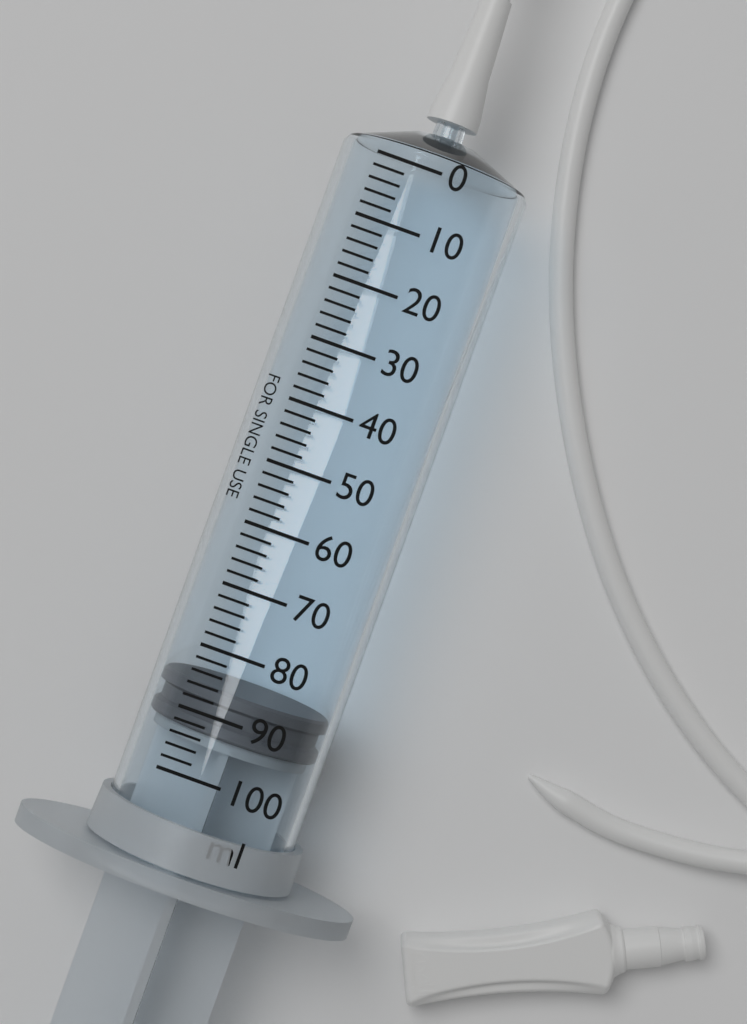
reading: 86 ml
